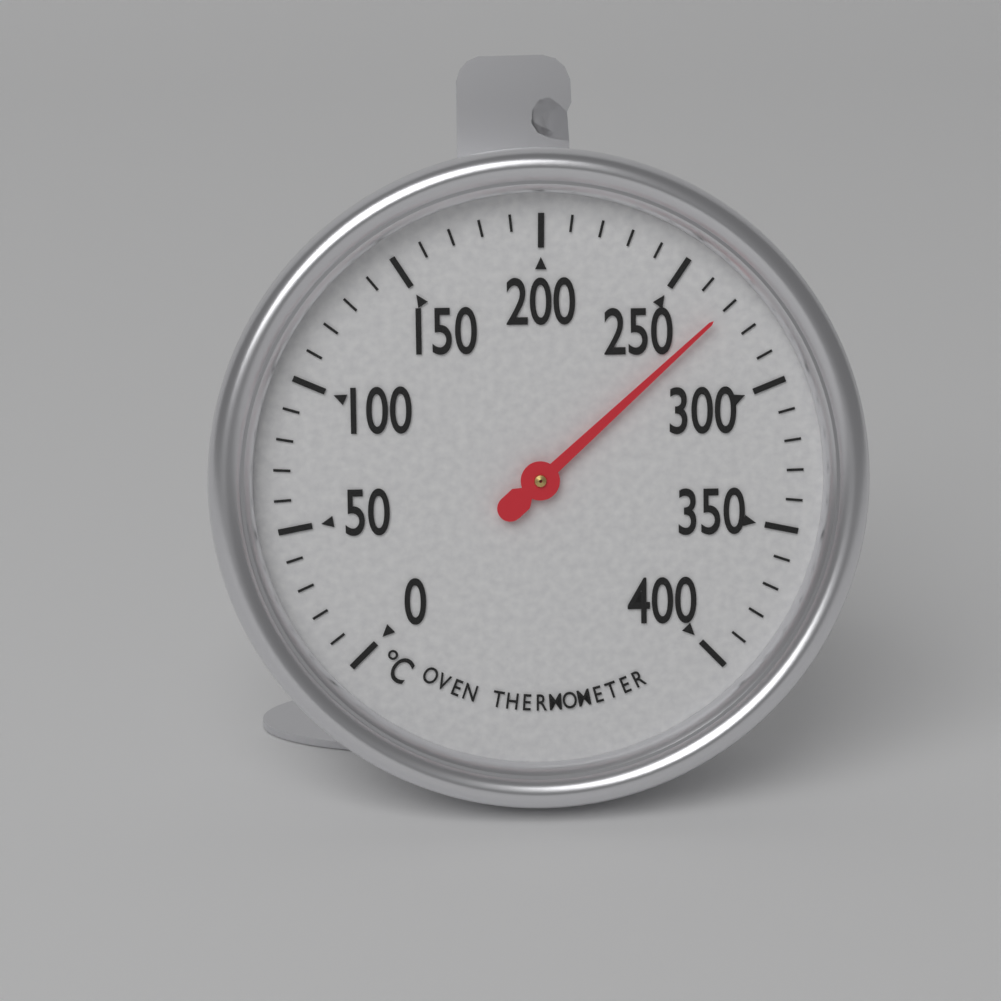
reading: 270 °C
